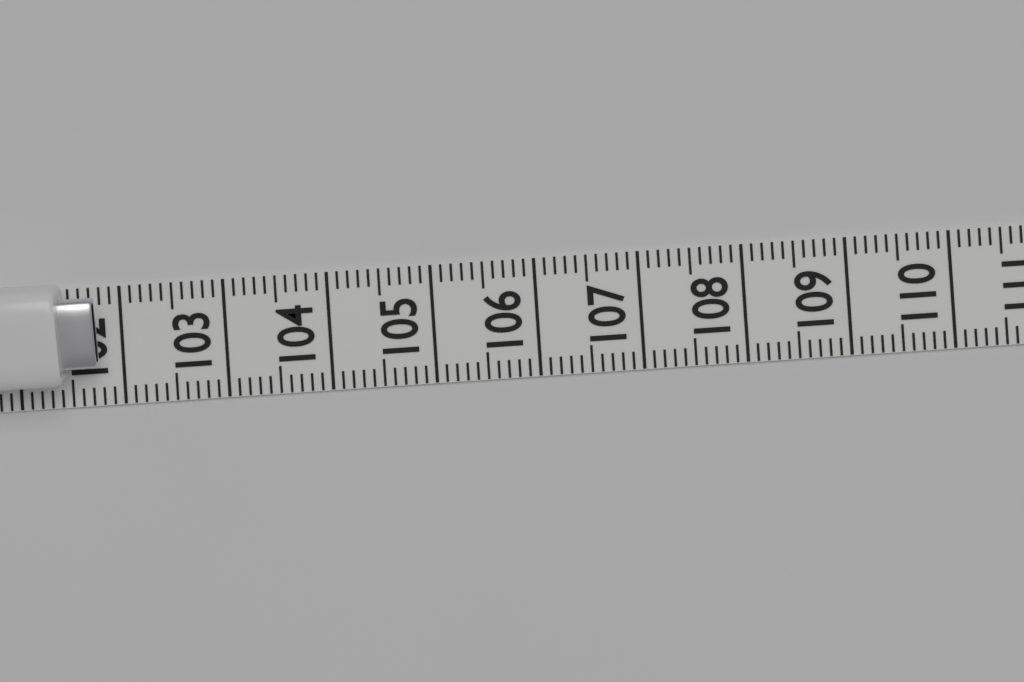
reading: 101.8 (no unit)
